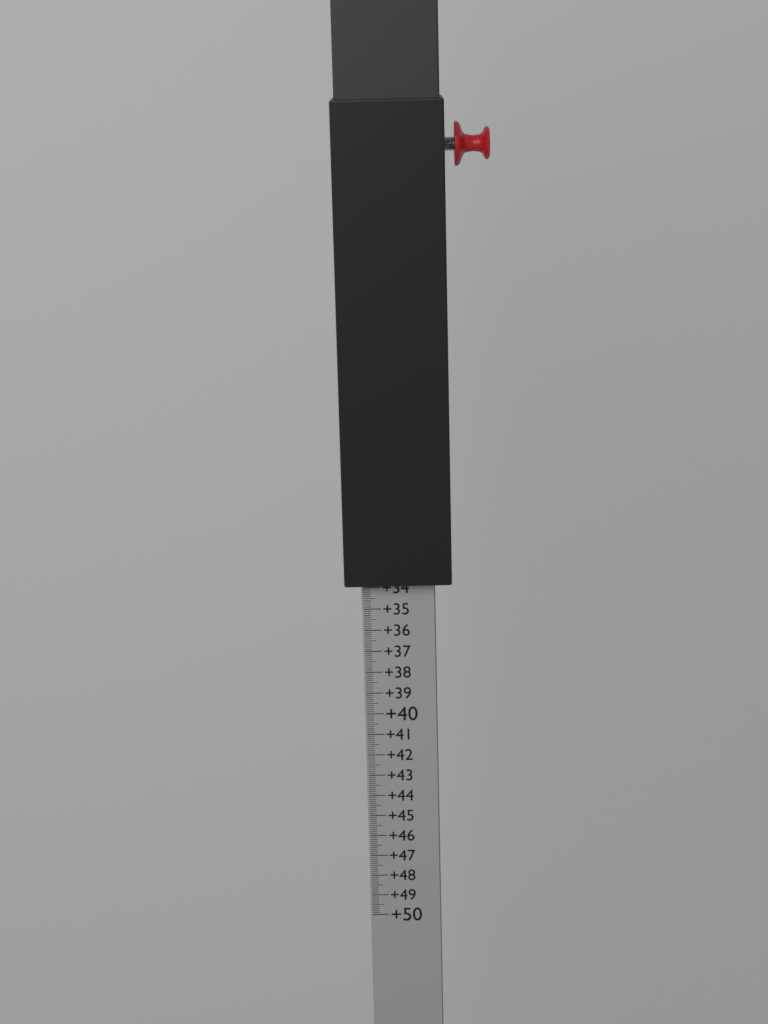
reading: 33.8 (no unit)
